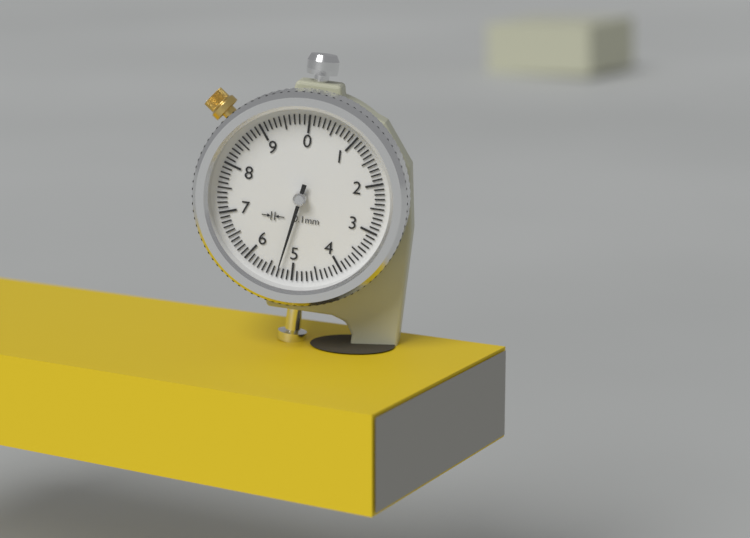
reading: 5.3 mm
